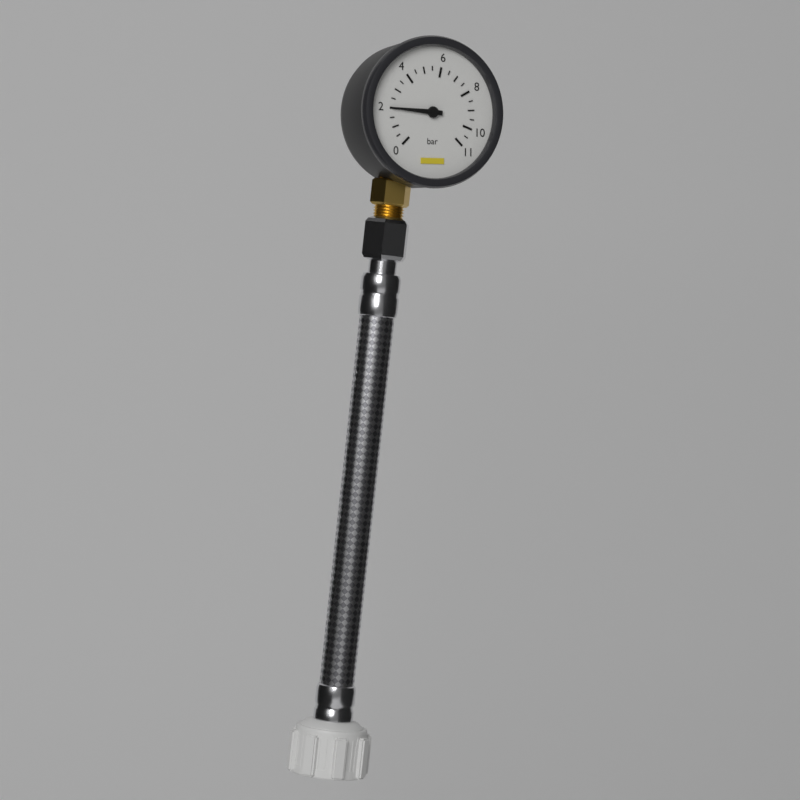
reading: 2.0 bar
